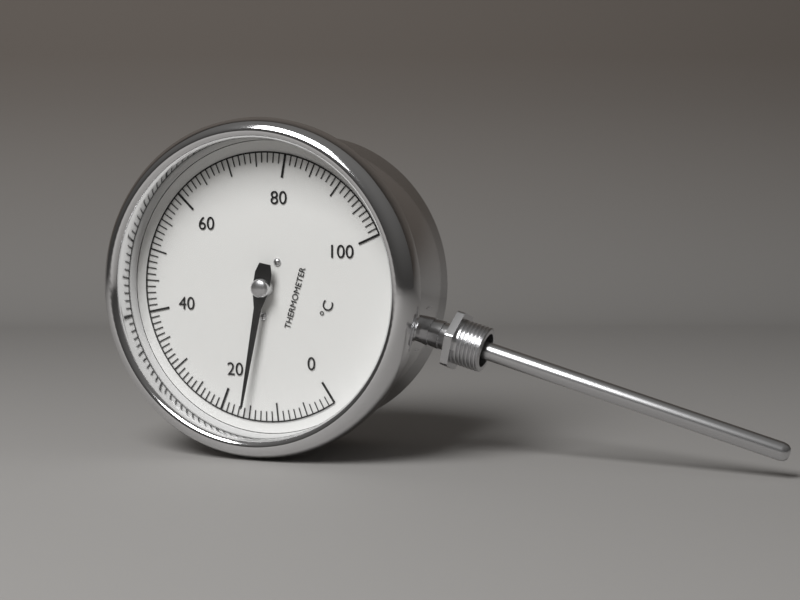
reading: 16 °C
